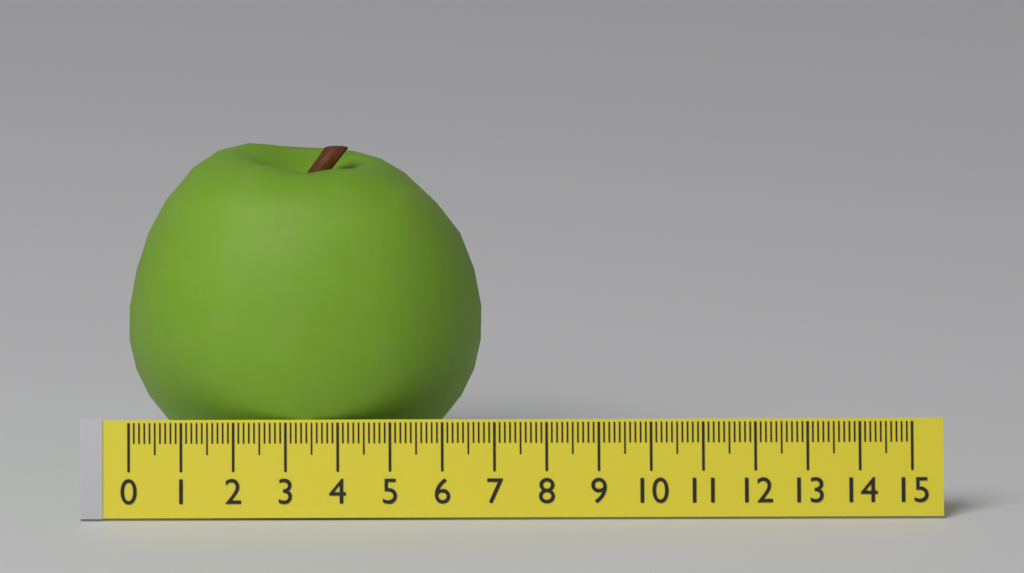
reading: 6.8 (no unit)
